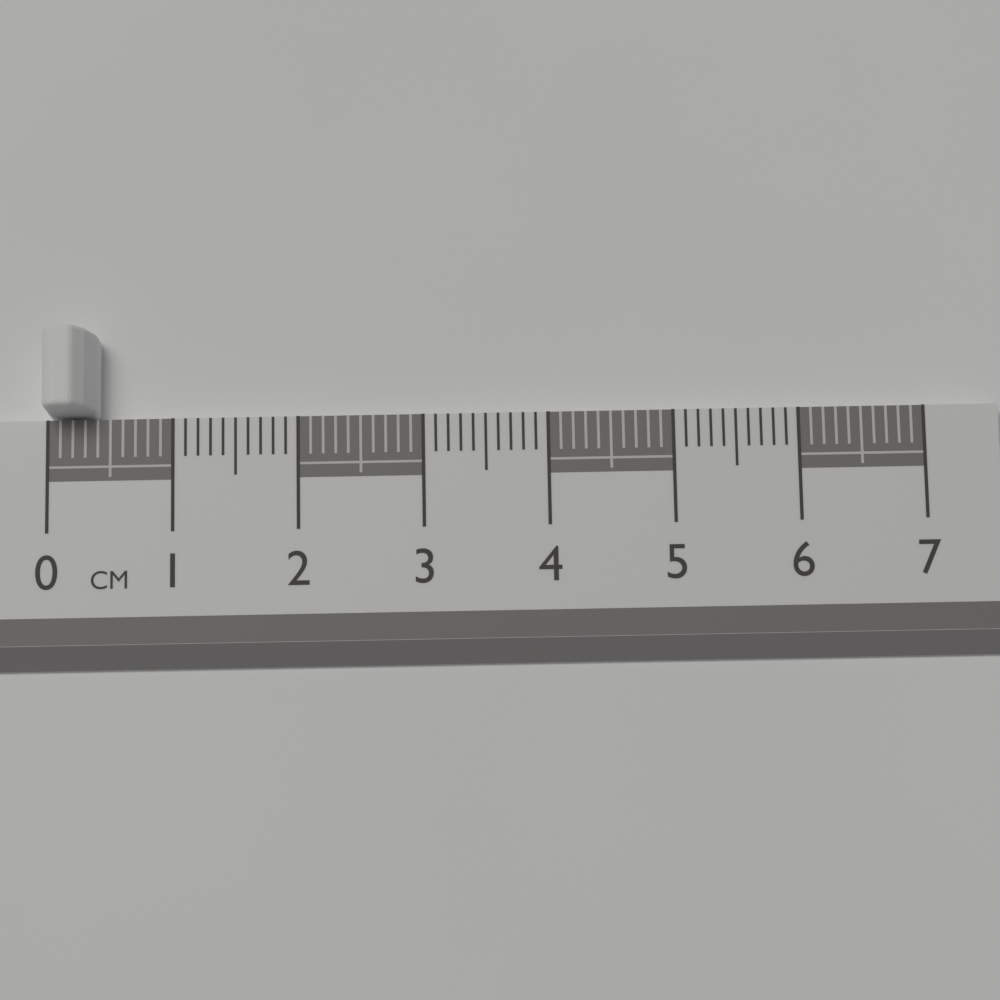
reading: 0.4 cm
